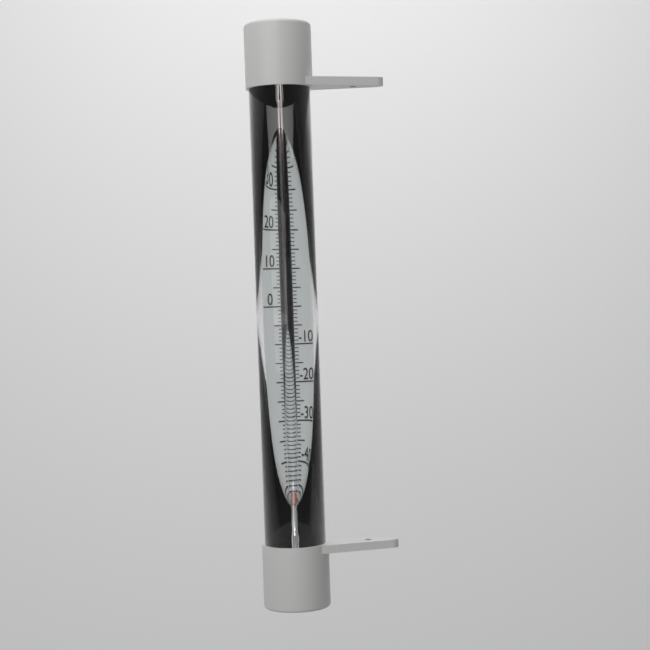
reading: -49 °C
